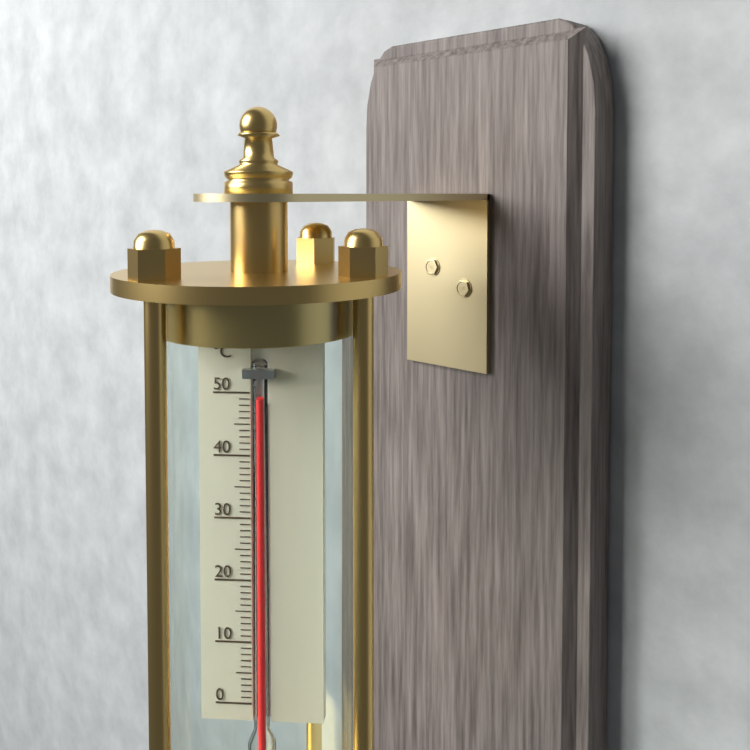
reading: 49 °C
